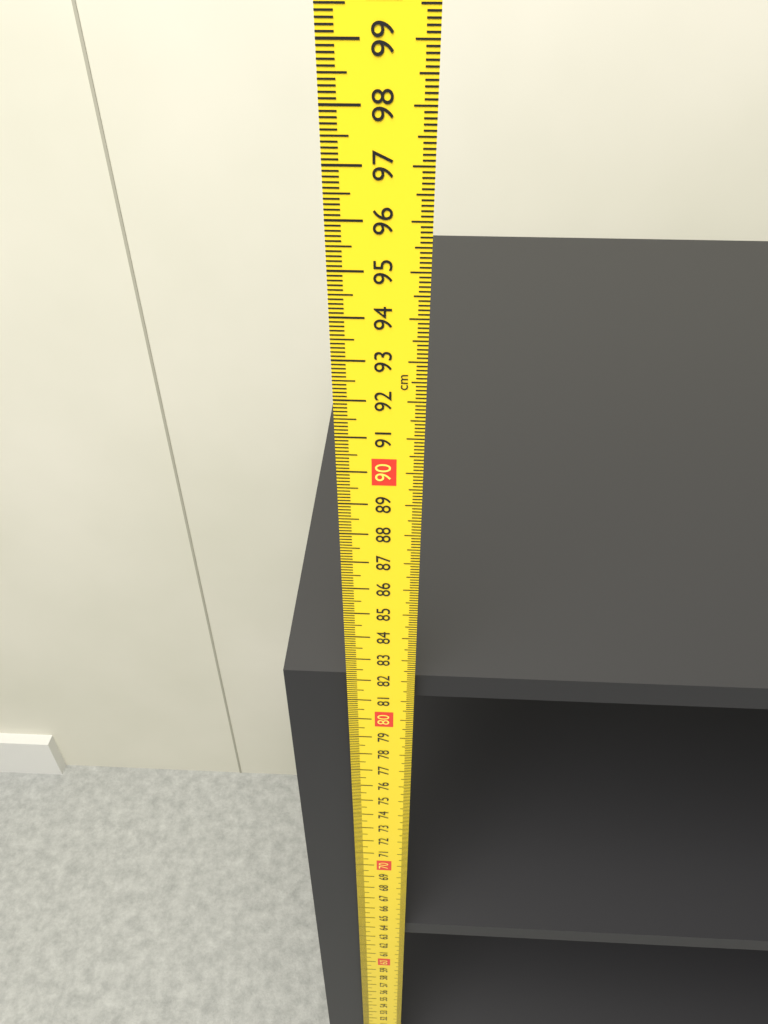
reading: 81.8 cm
